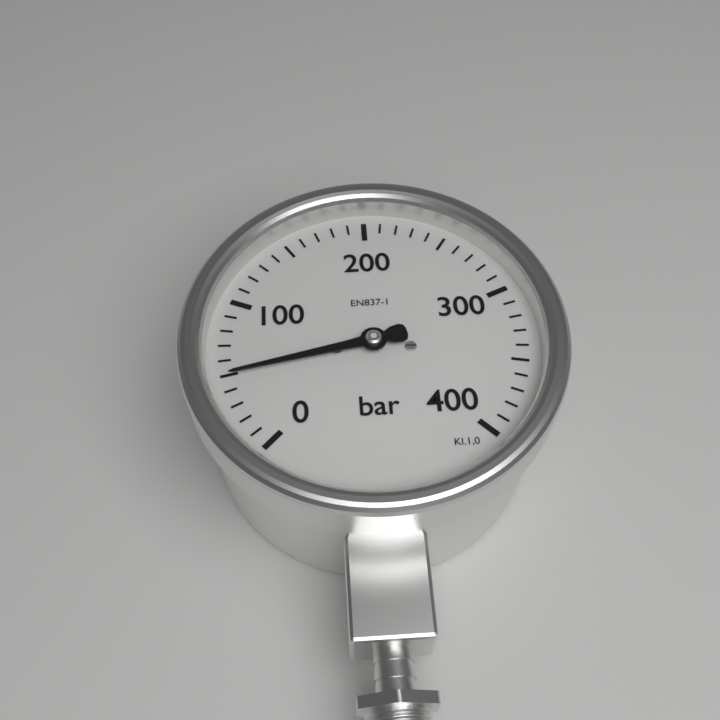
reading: 50 bar
